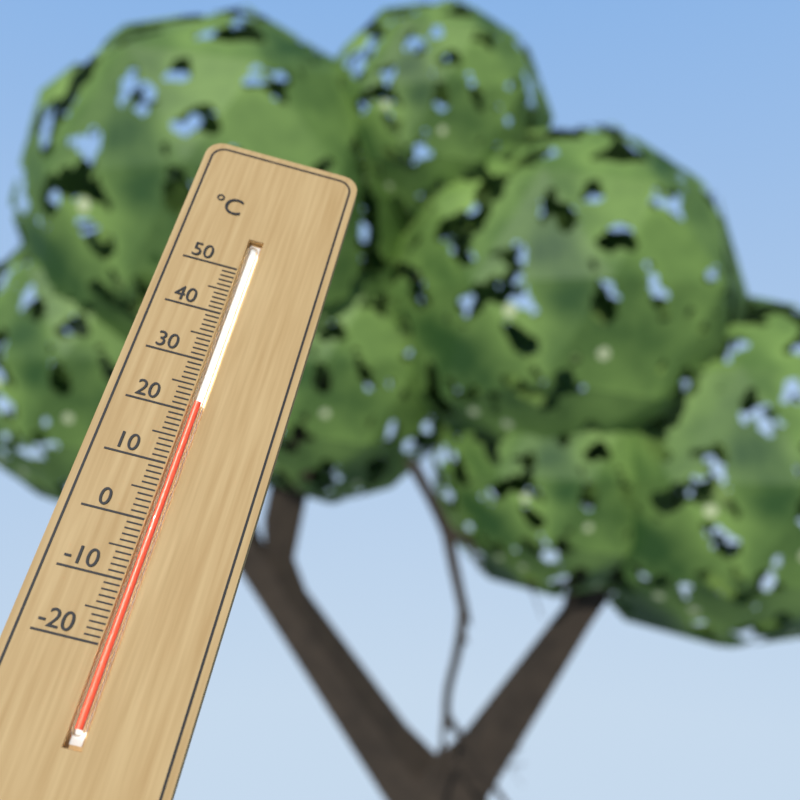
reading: 22 °C
